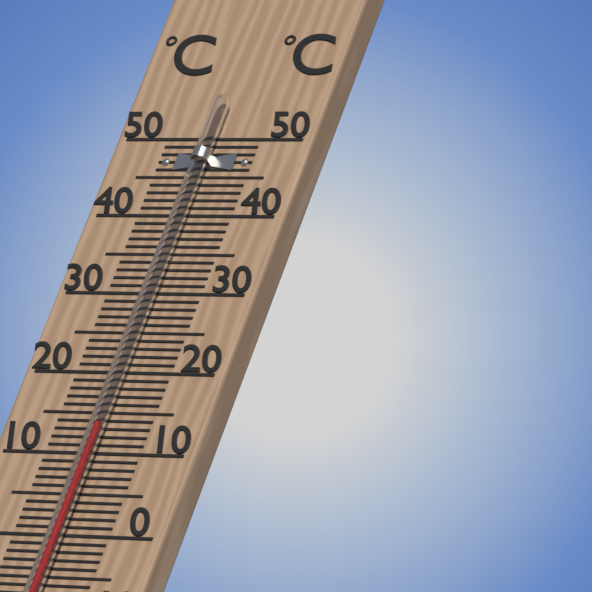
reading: 13 °C
